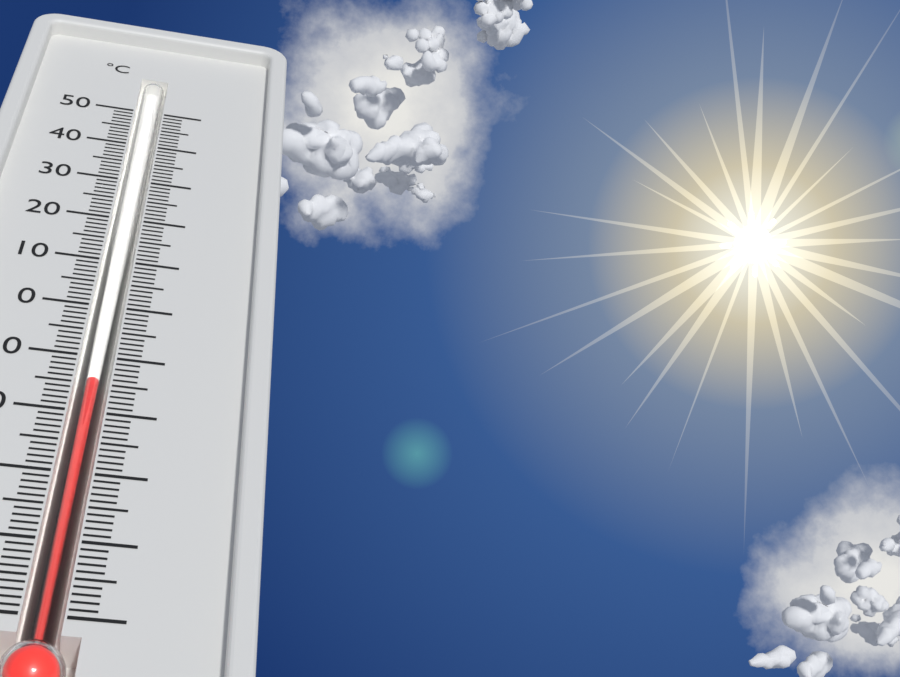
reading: -14 °C
